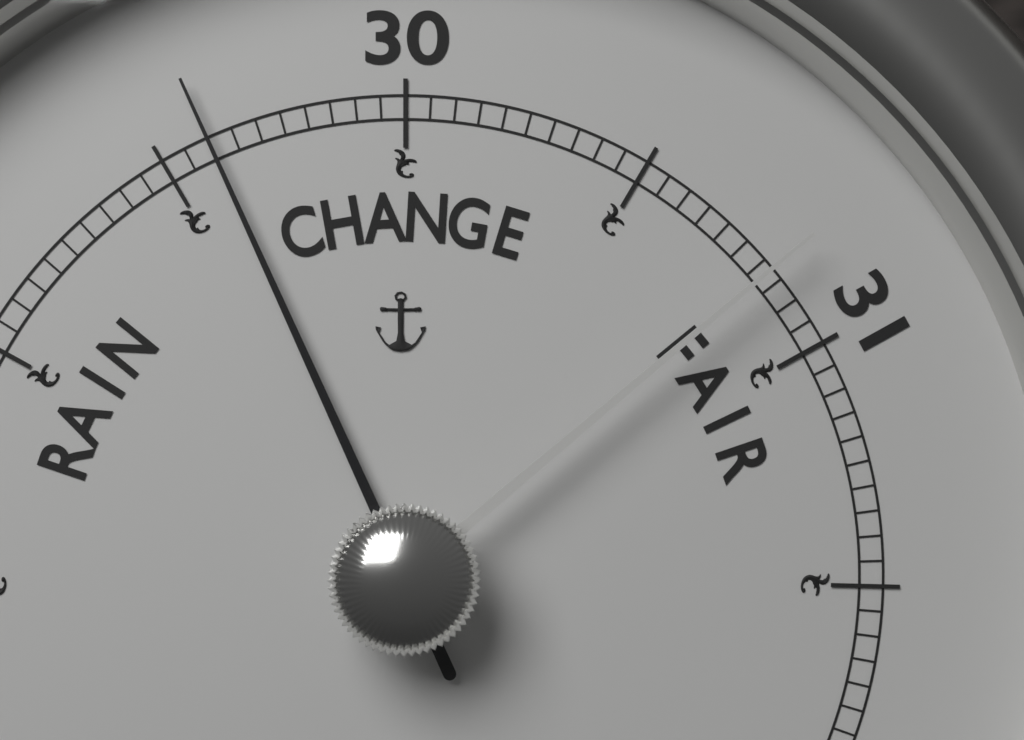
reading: 29.60 (no unit)
